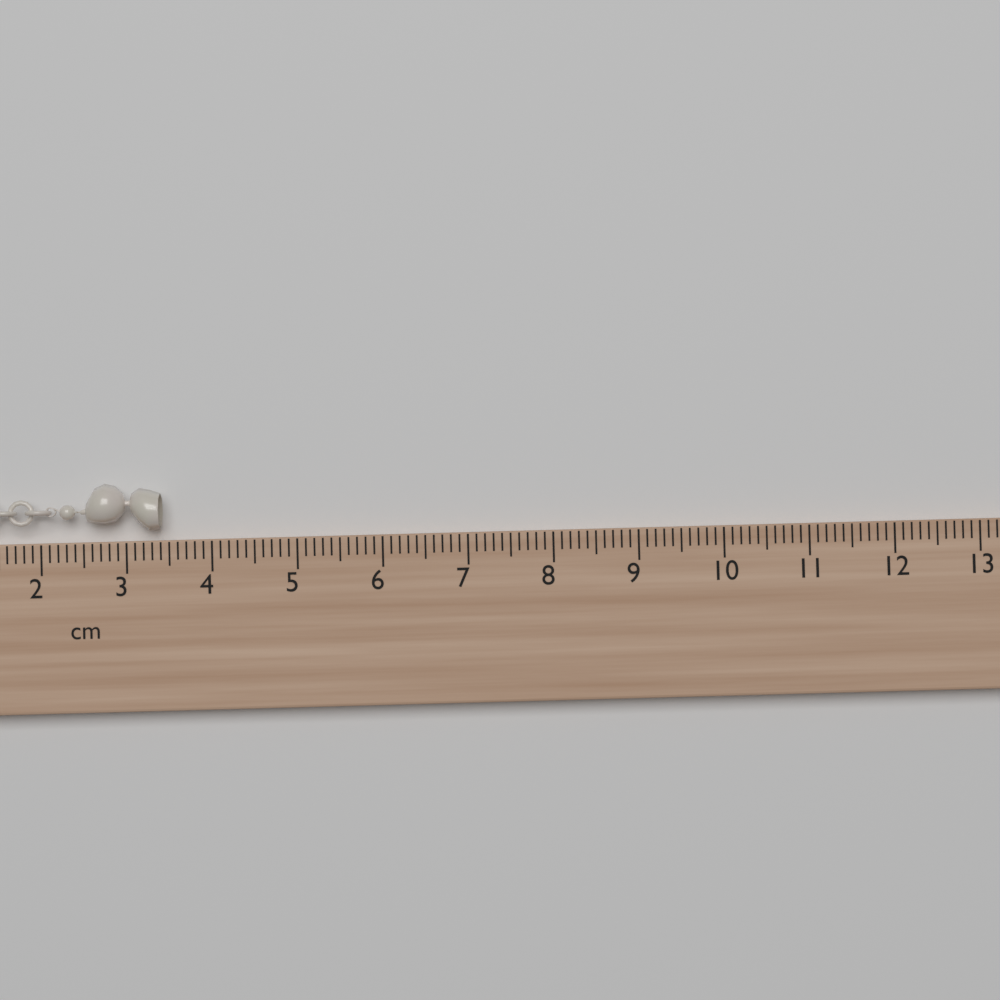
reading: 3.4 cm
